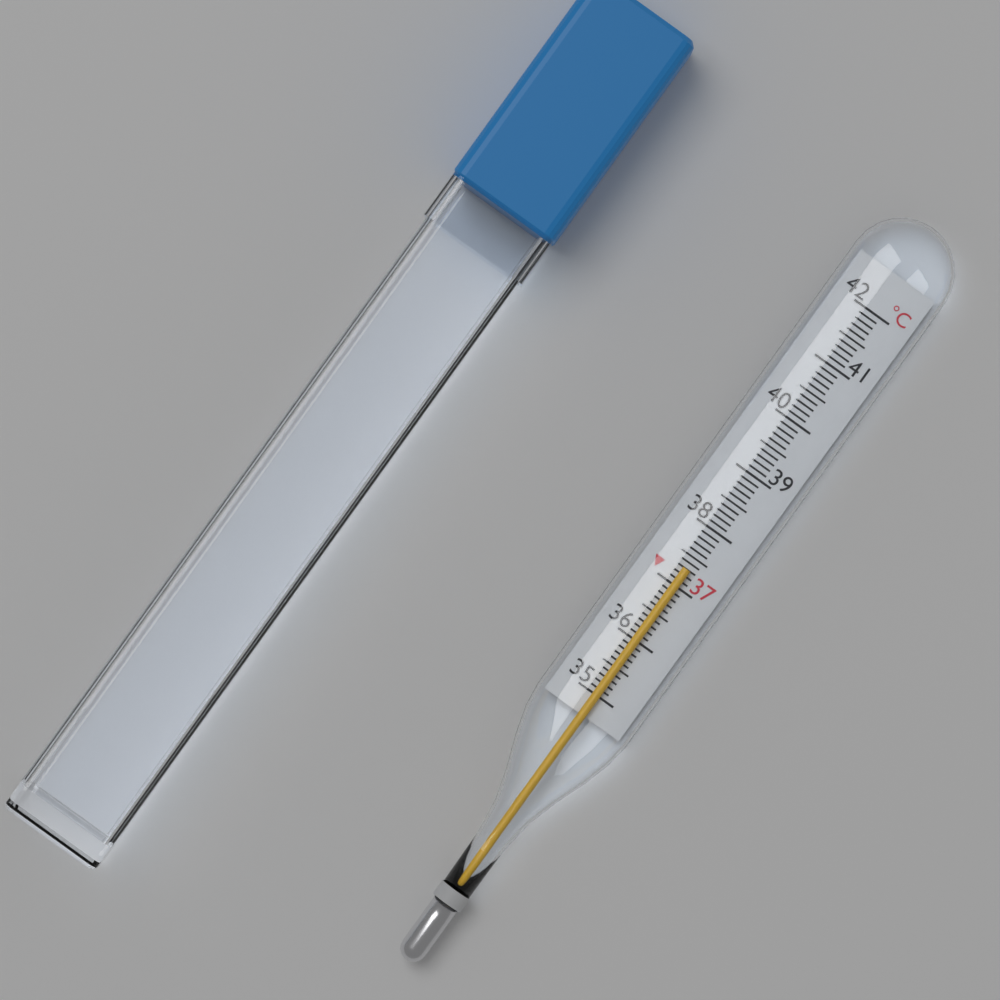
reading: 37.3 °C
